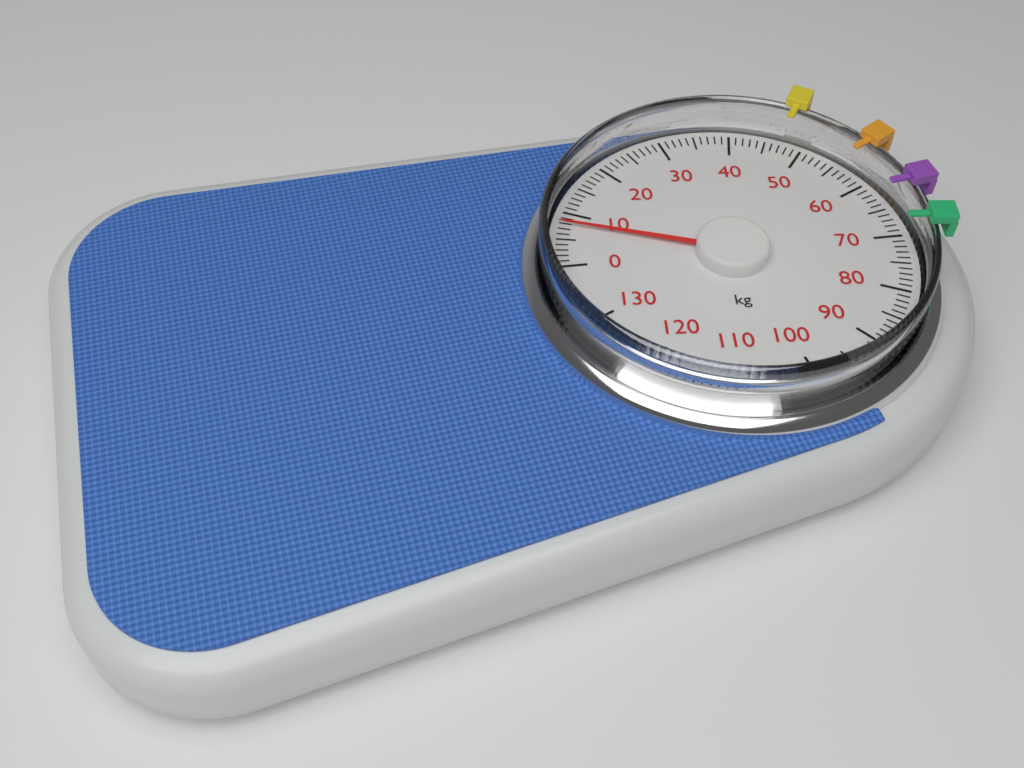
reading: 8 kg
